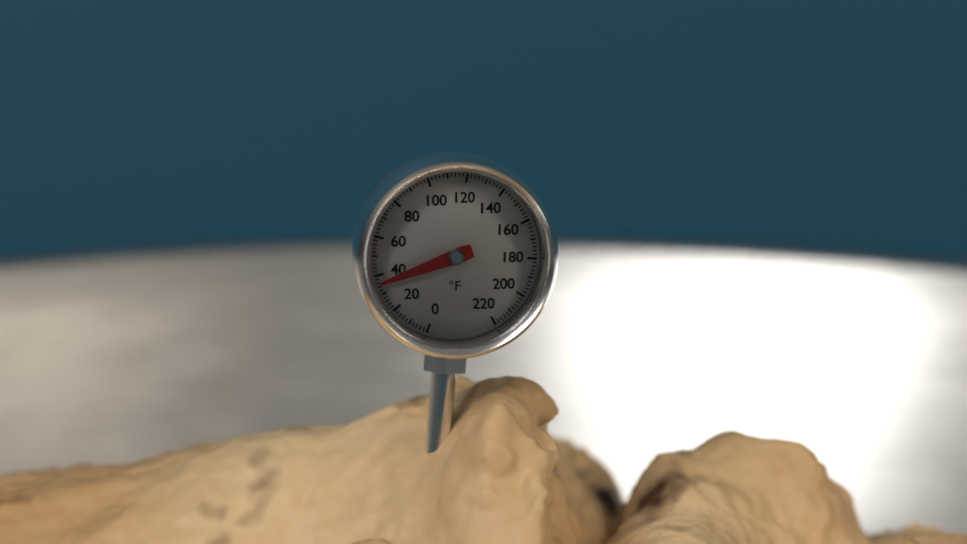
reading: 36 °F
